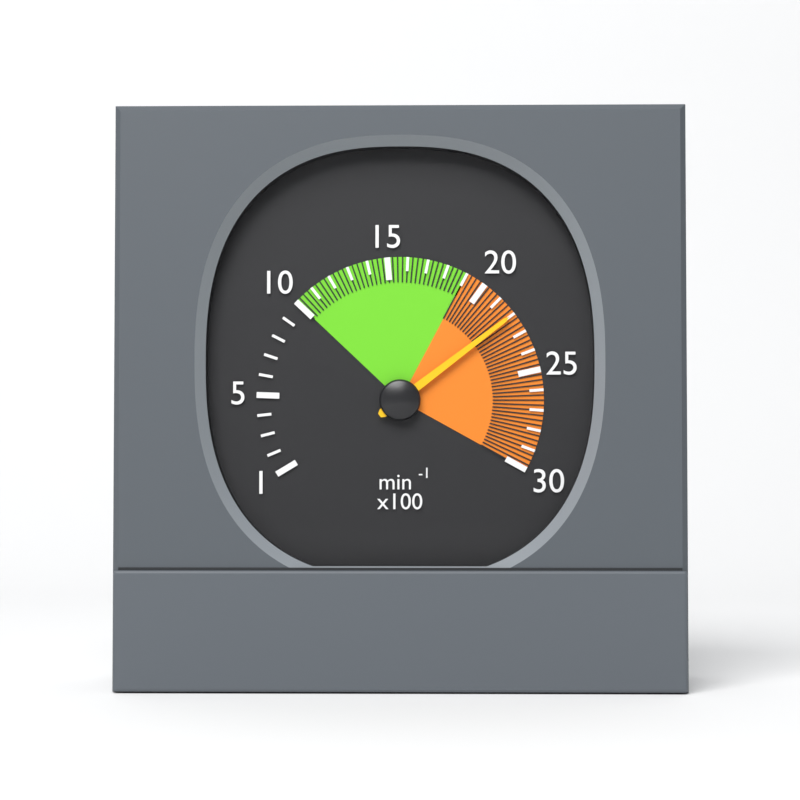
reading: 2200 min⁻¹
